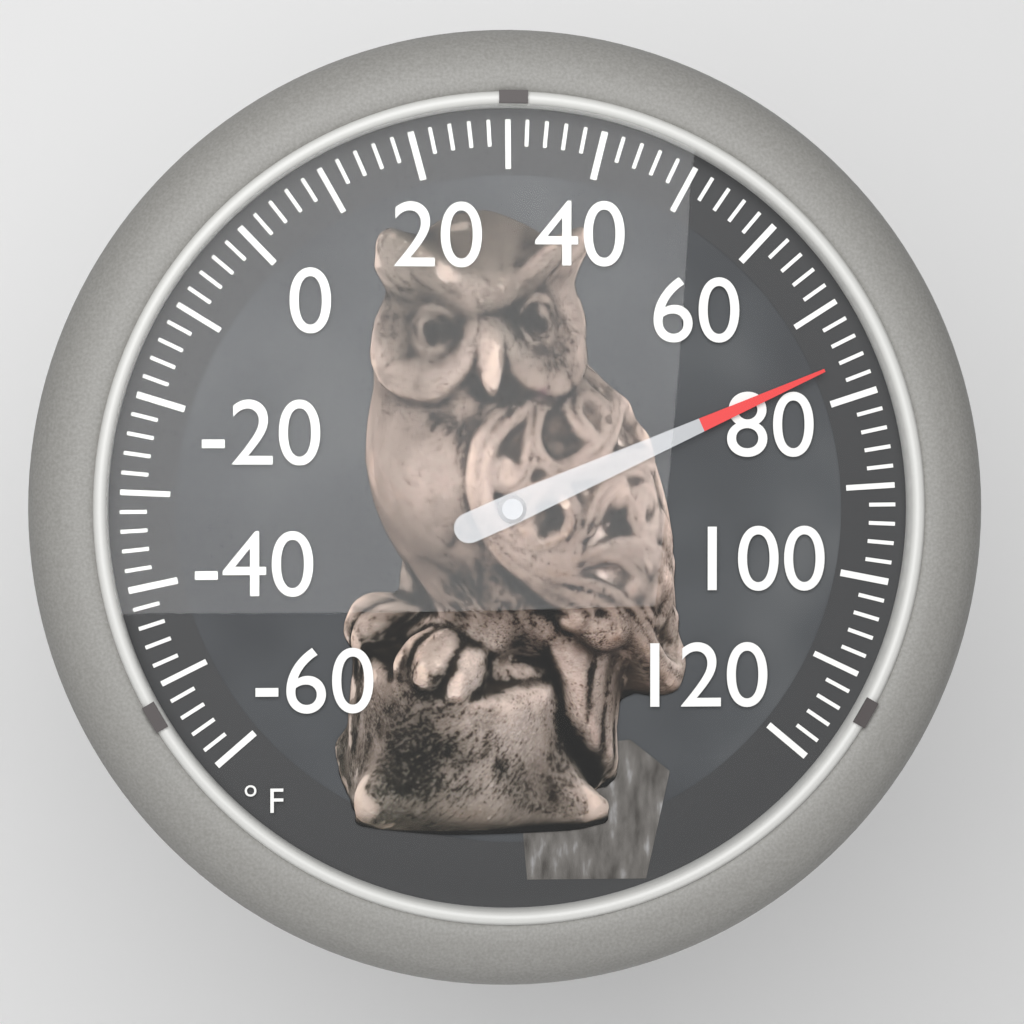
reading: 76 °F
